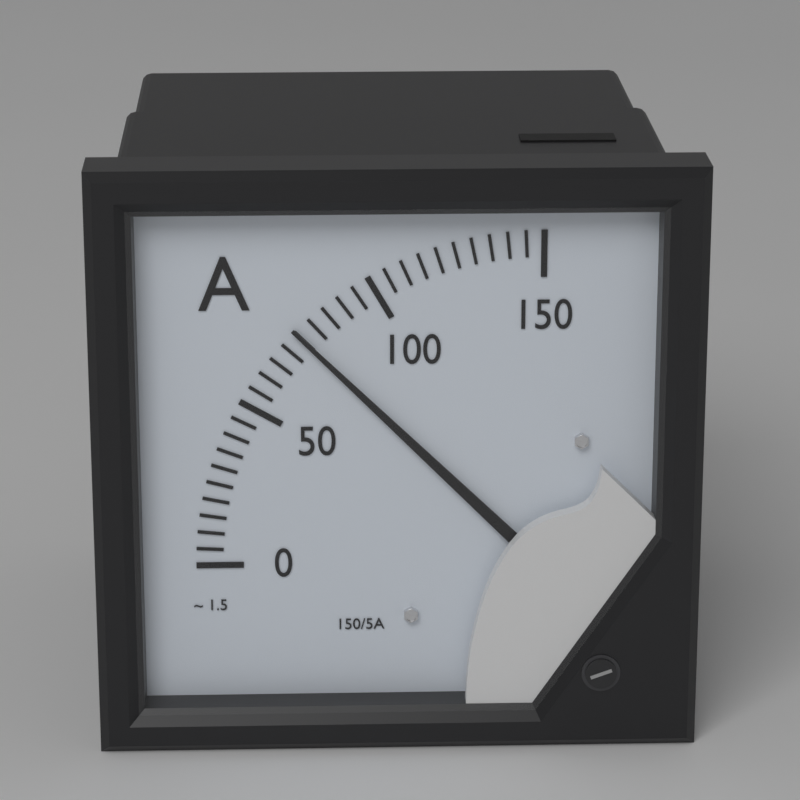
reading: 75 A
